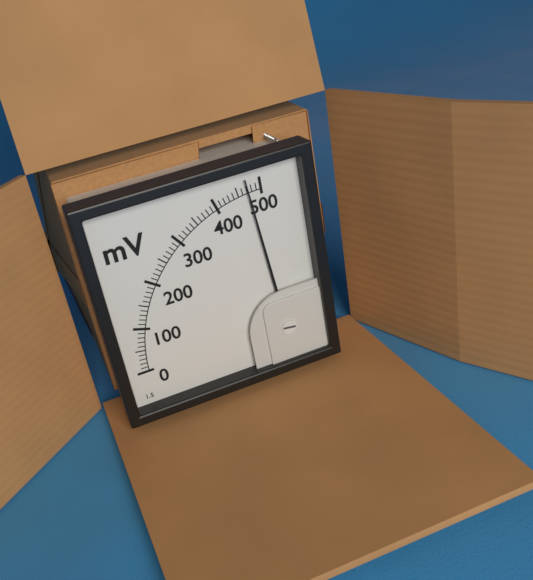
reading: 470 mV
